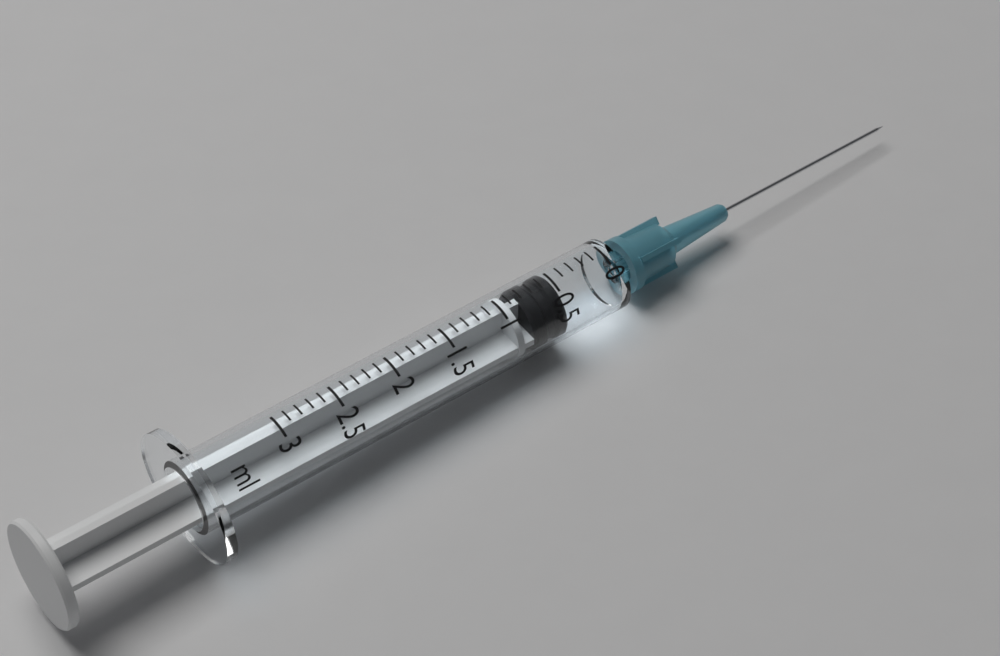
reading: 0.5 ml
